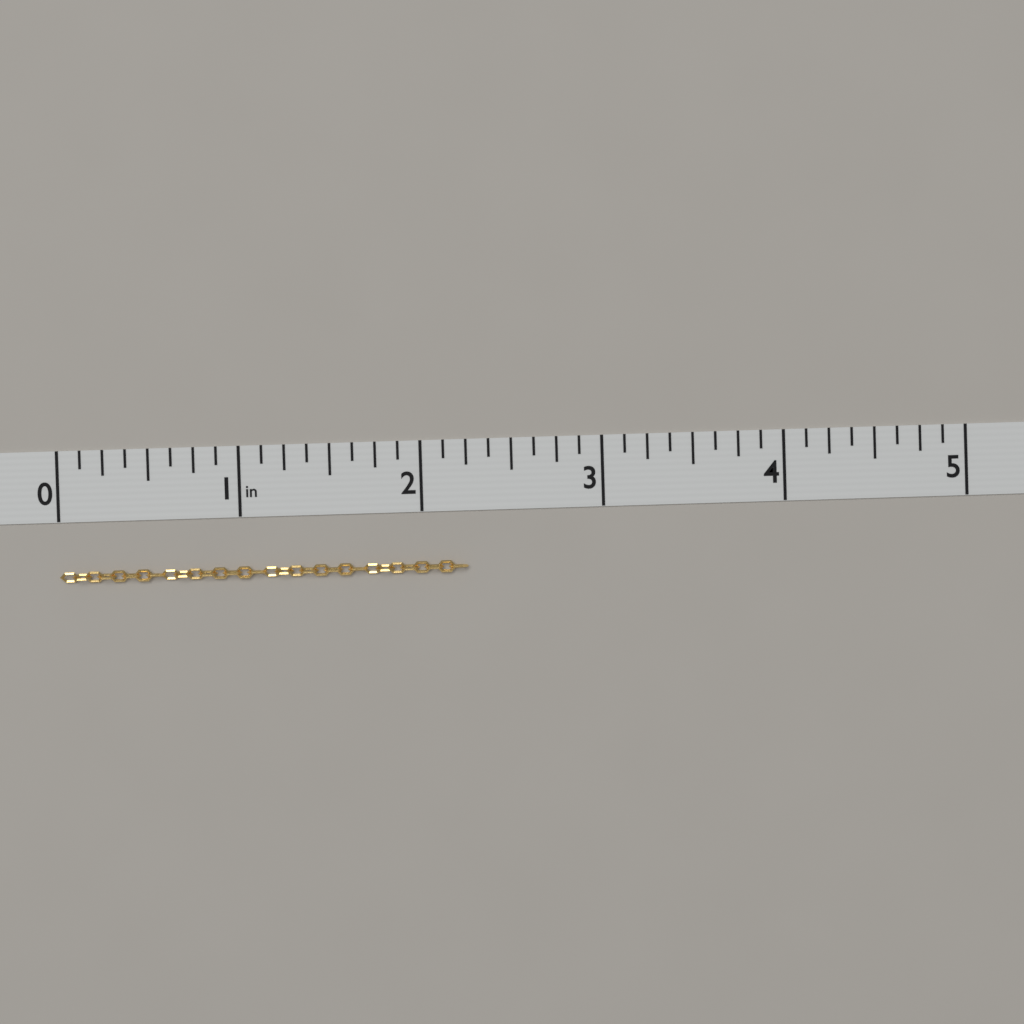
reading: 2.250 in
